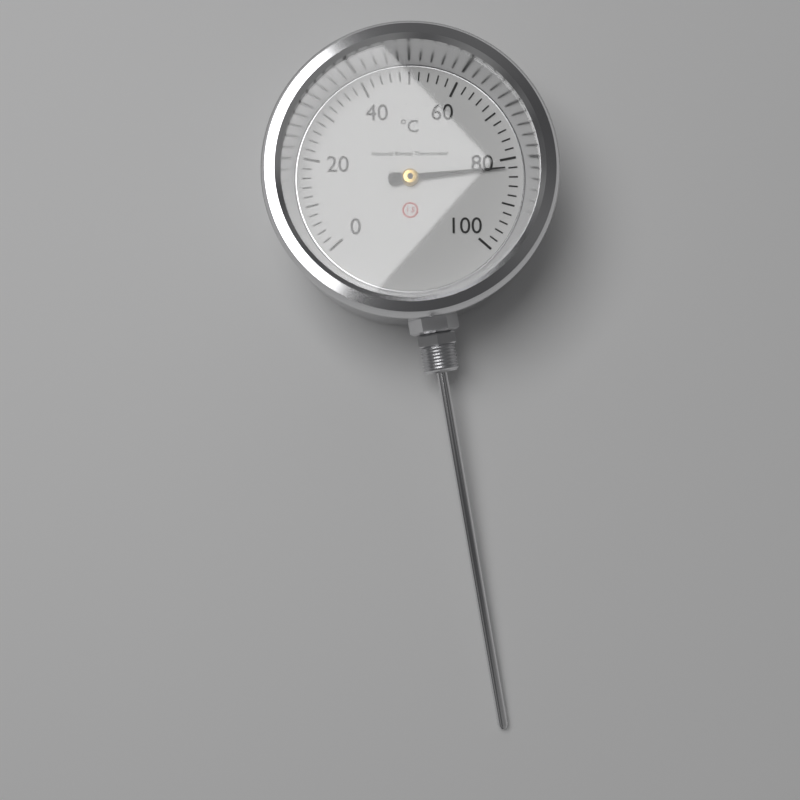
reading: 82 °C
